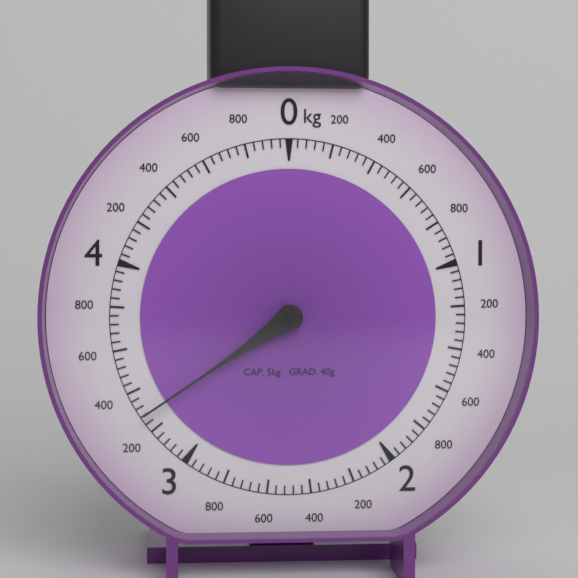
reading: 3.28 kg
